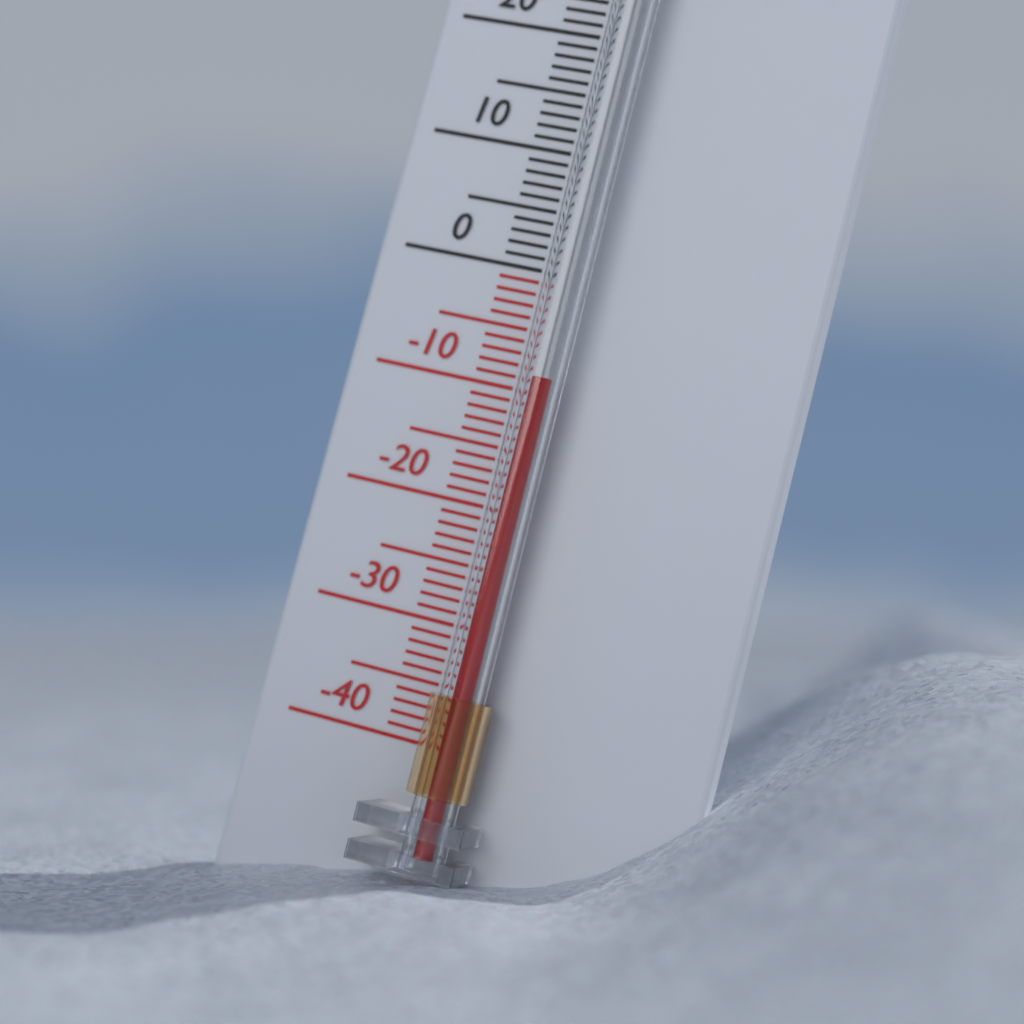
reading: -9 °C
